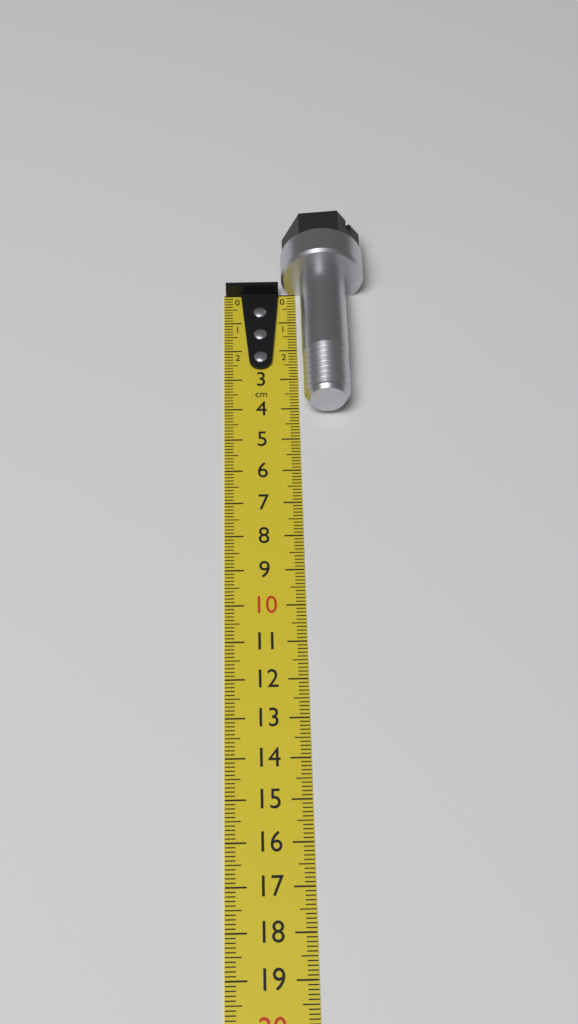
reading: 4.2 cm
